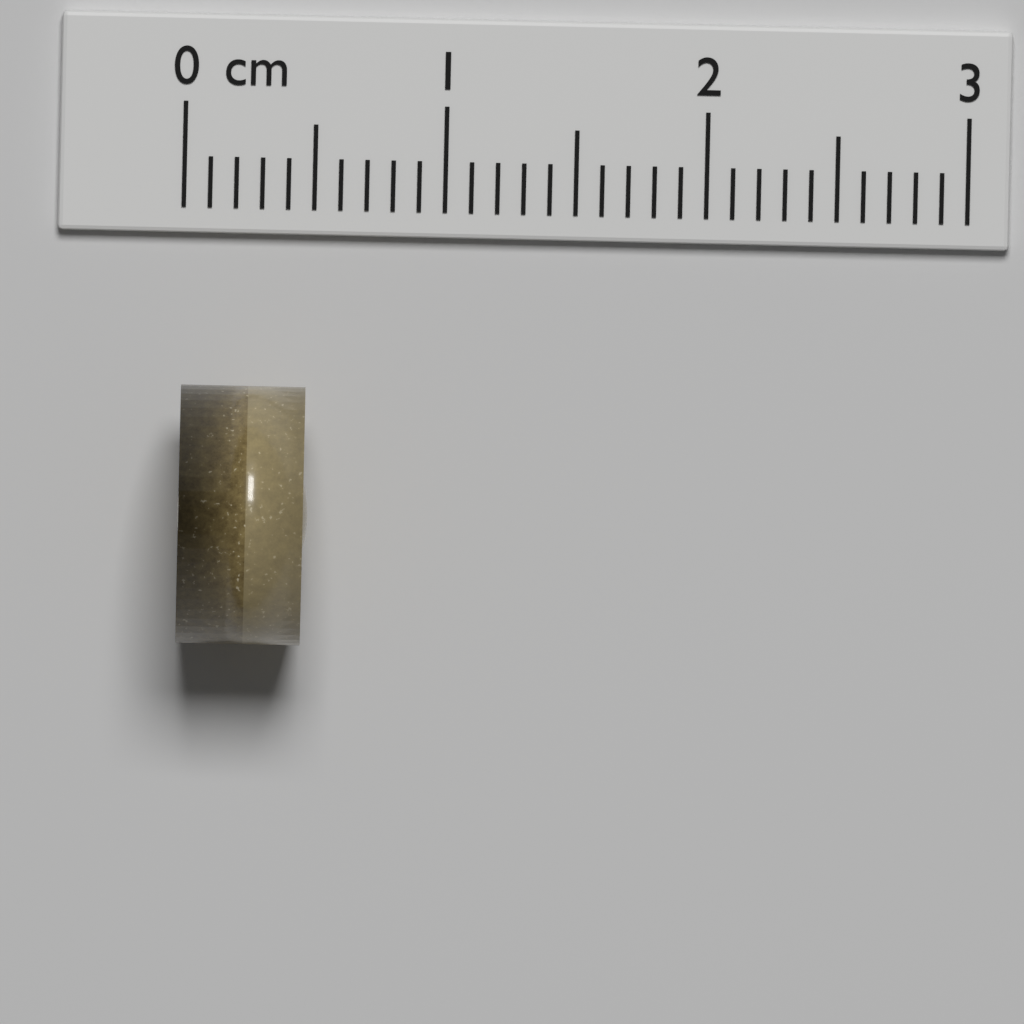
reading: 0.5 cm
